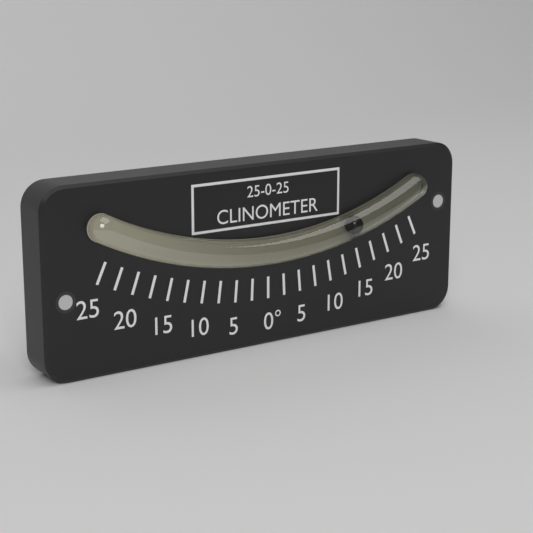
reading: 15.0 °
